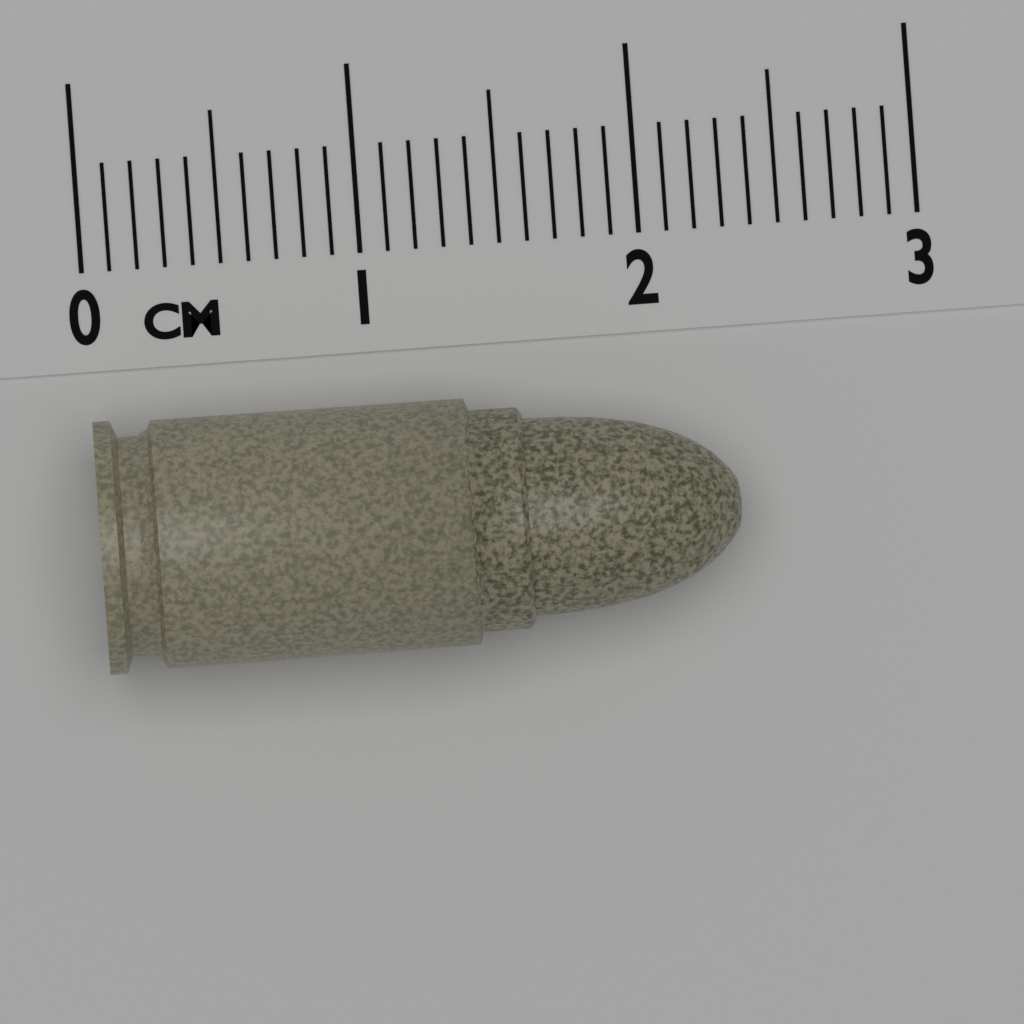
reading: 2.3 cm
